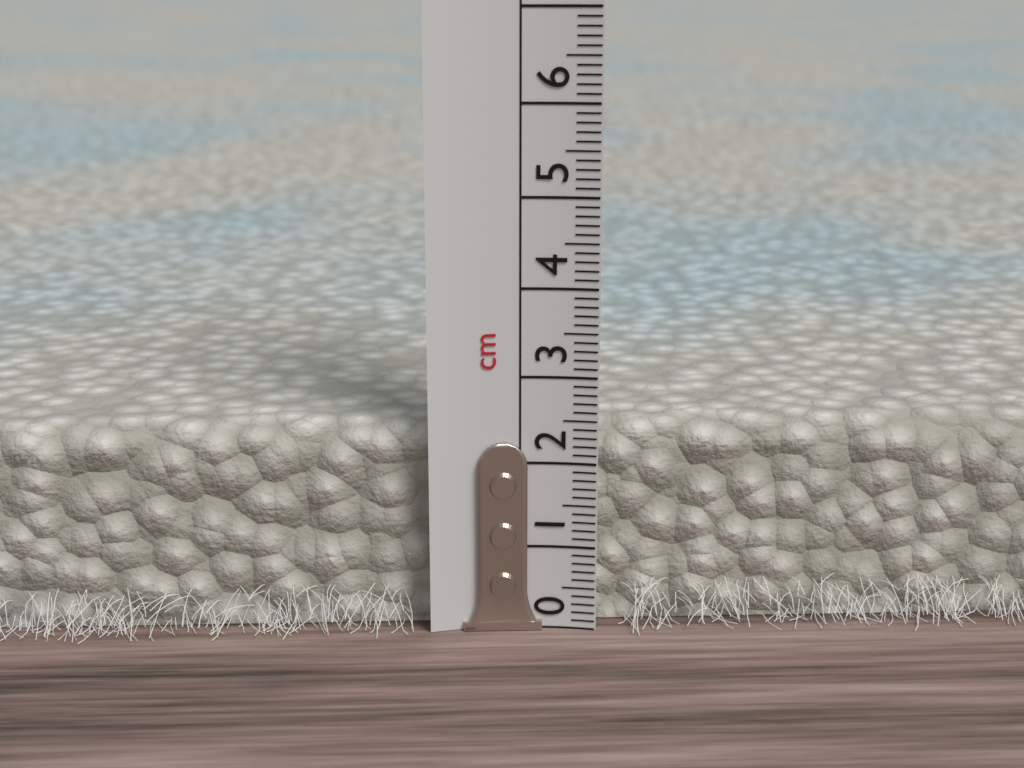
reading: 2.4 cm
